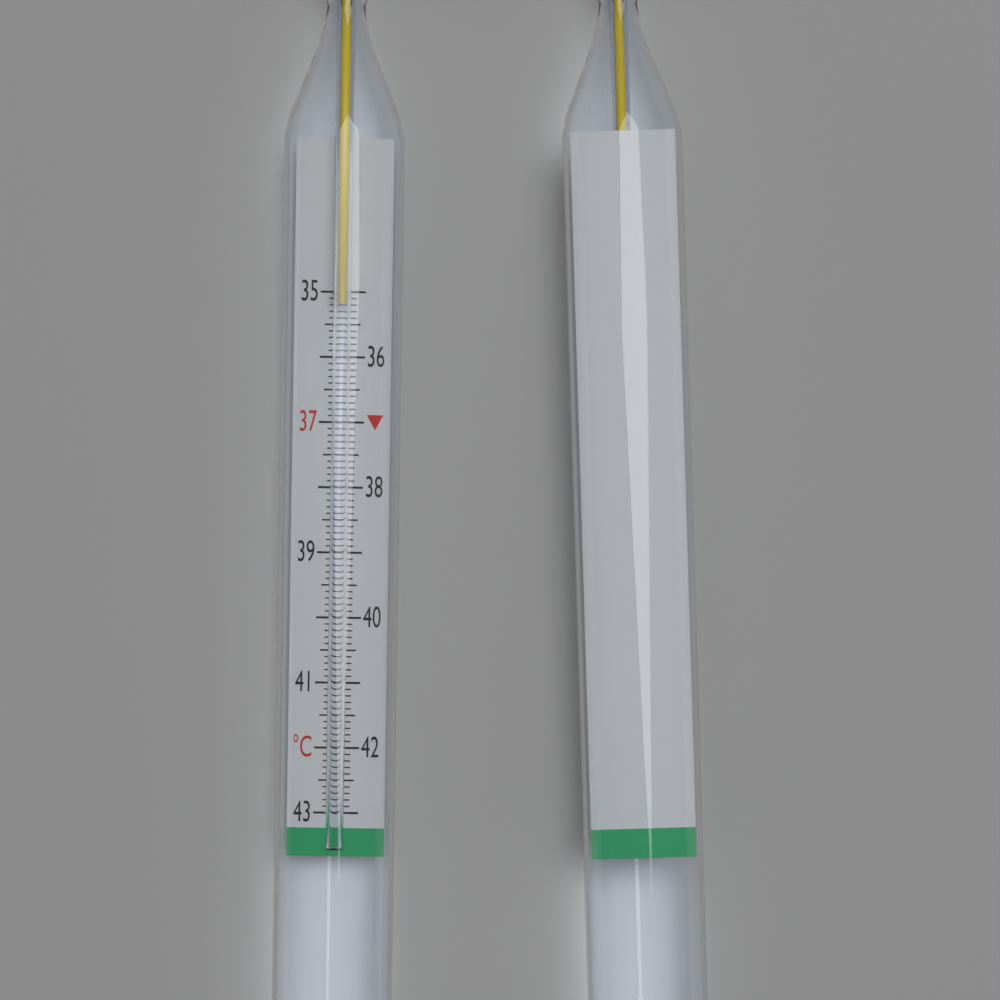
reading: 35.2 °C
